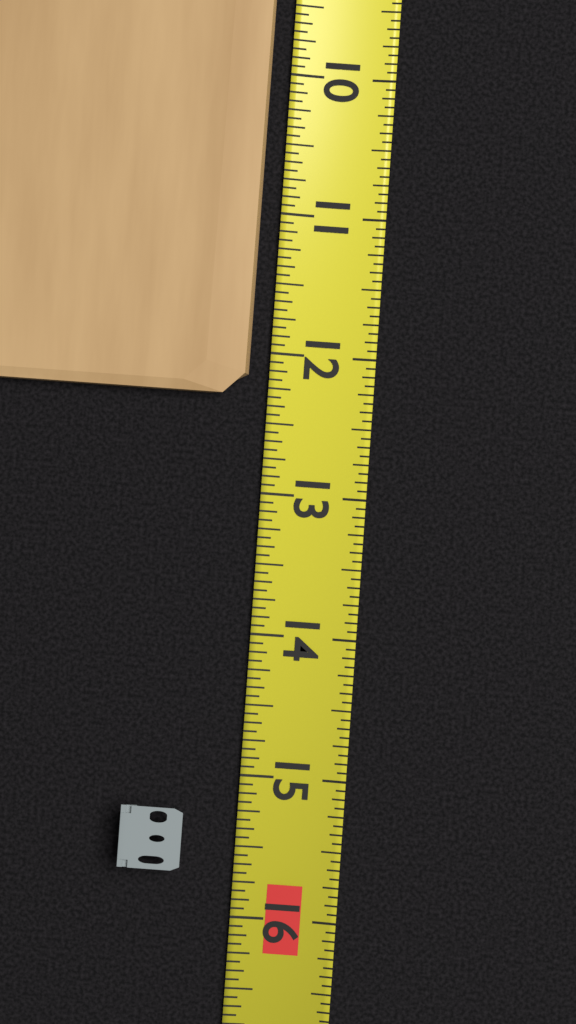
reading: 12.3125 (no unit)
